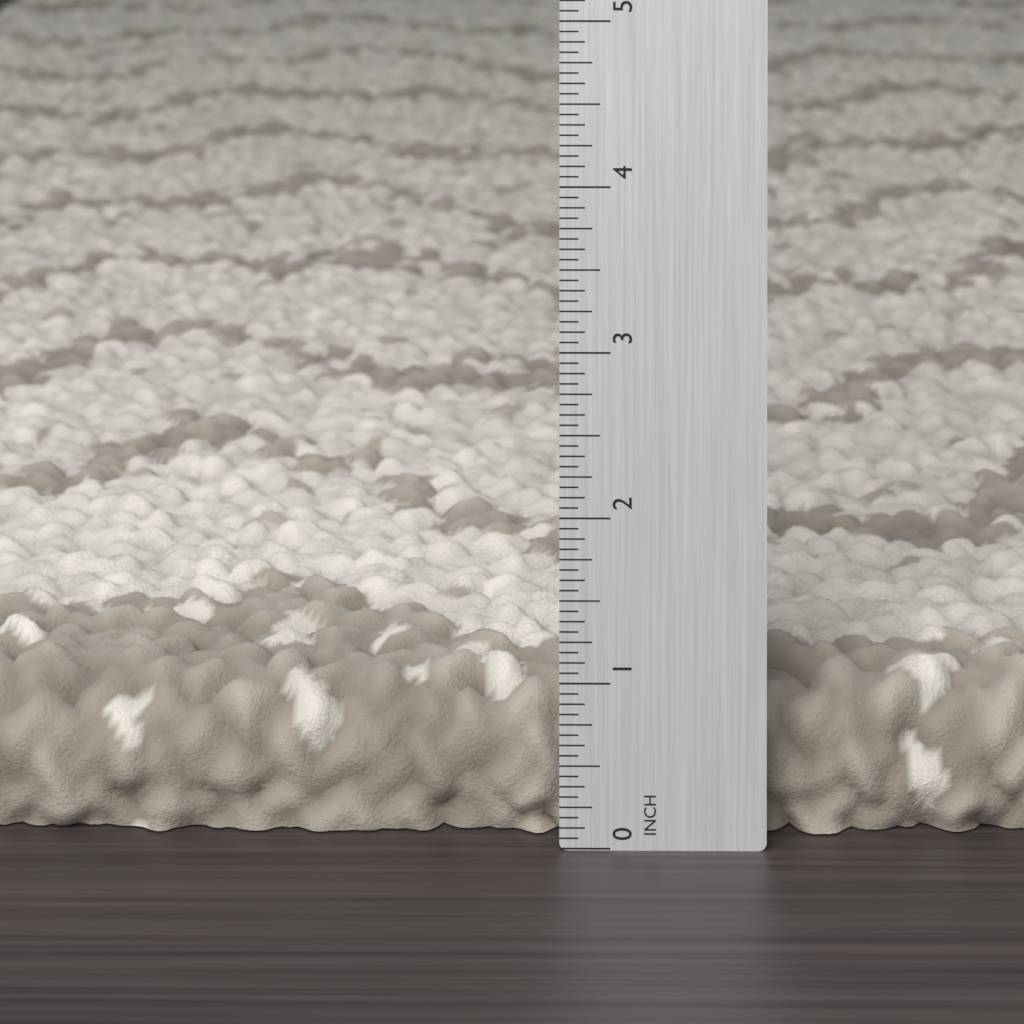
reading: 0.9375 in
